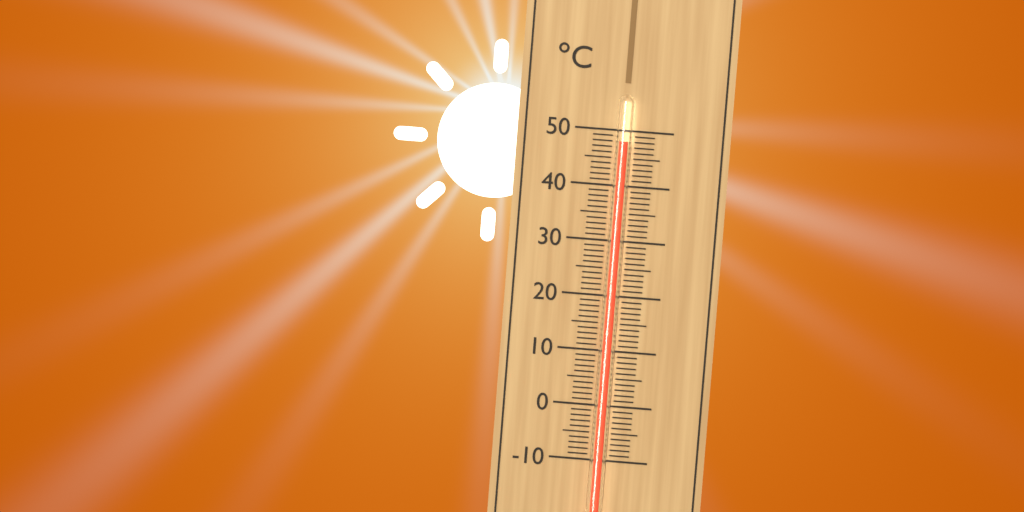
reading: 48 °C
